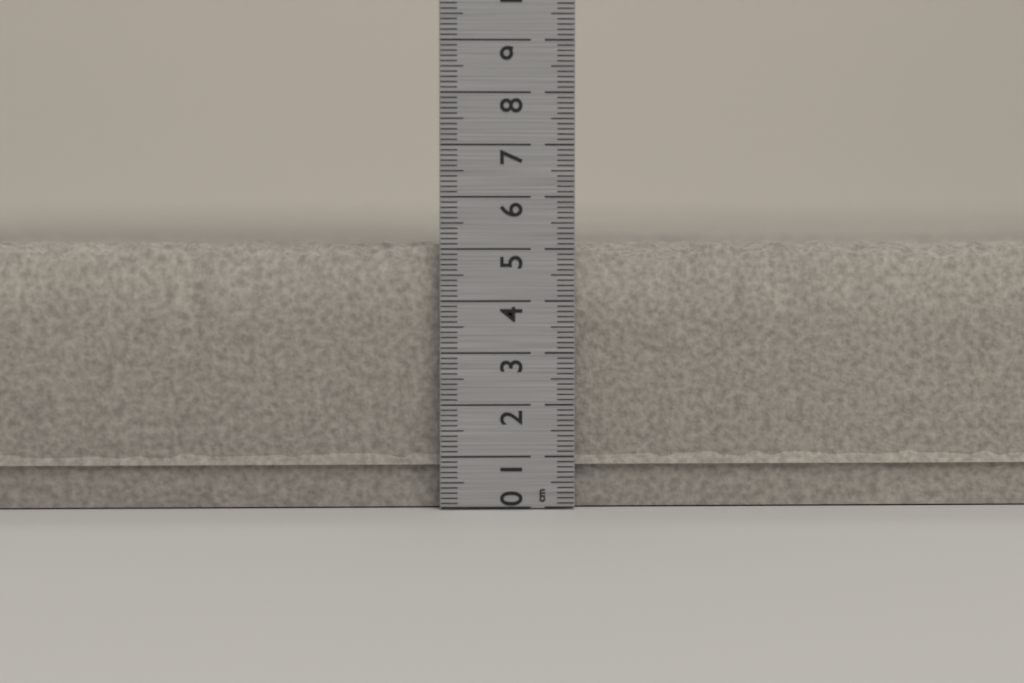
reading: 5.2 cm
